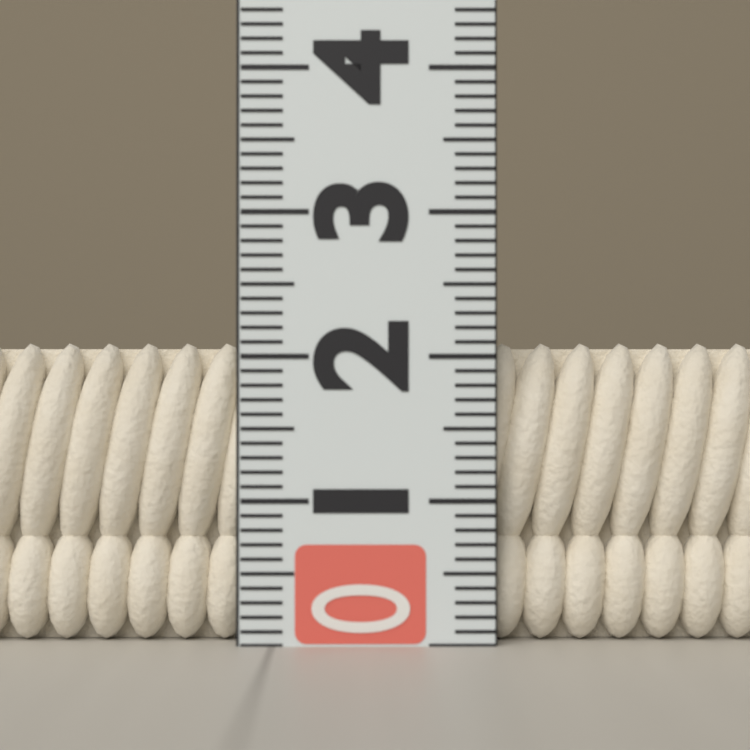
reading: 2.1 (no unit)
